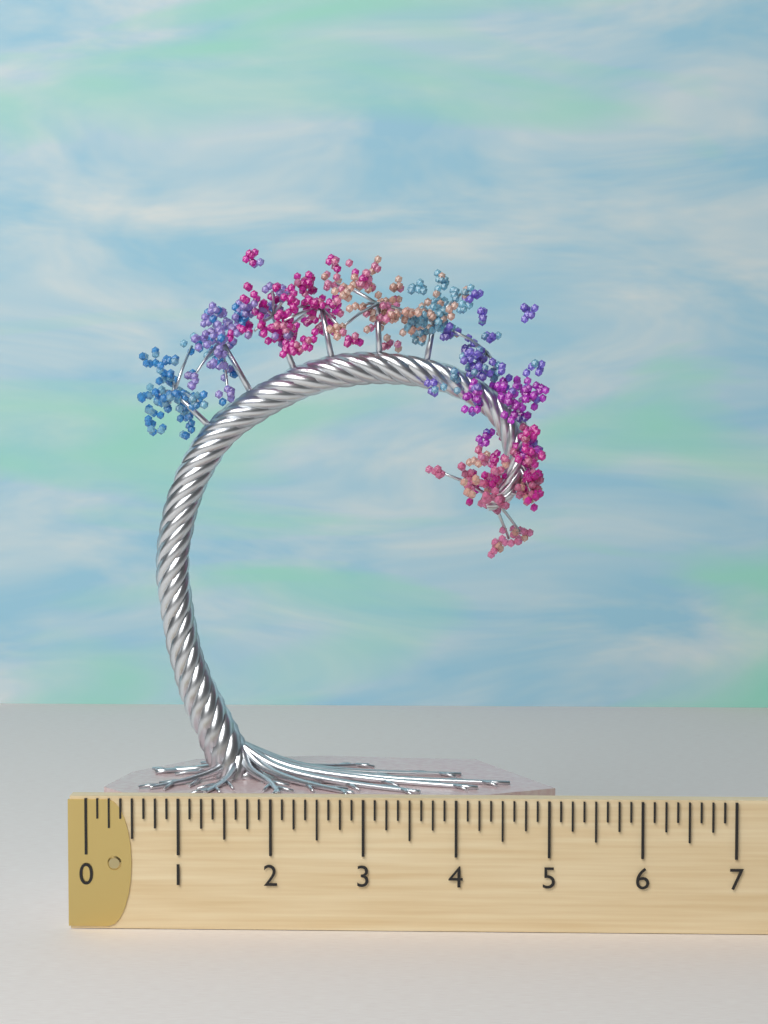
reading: 5.125 (no unit)
